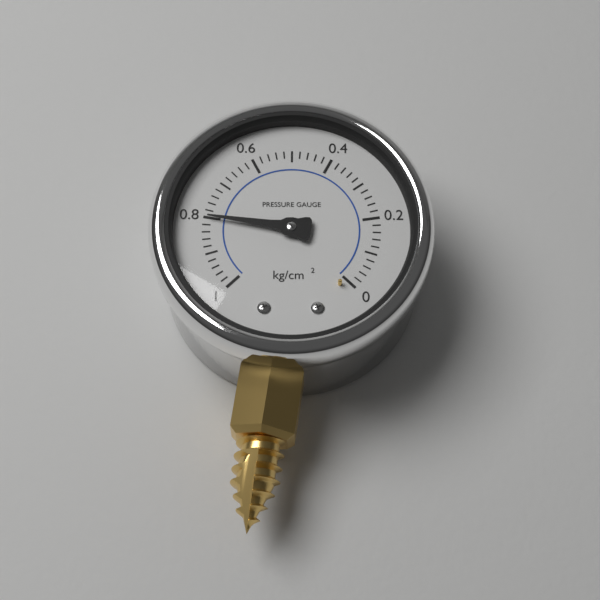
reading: 0.80 kg/cm²
